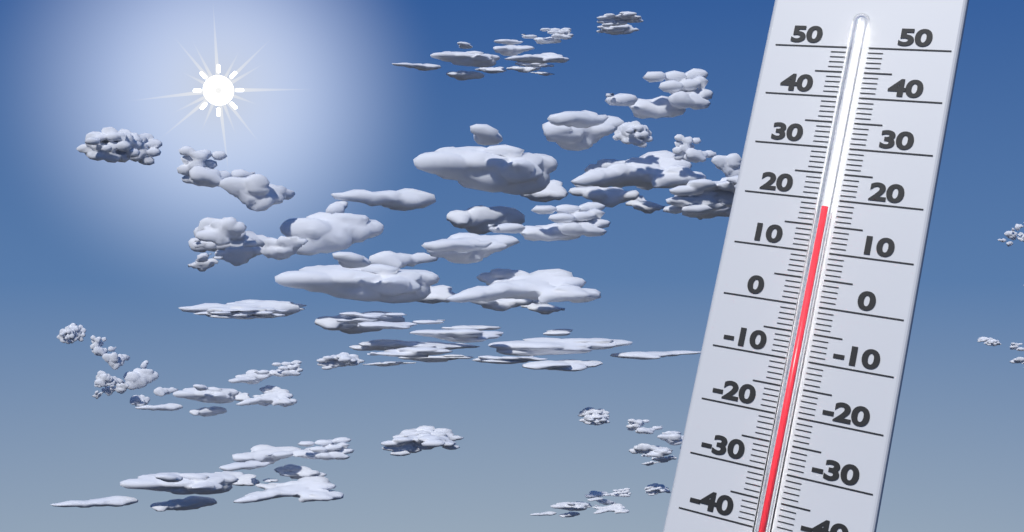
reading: 18 (no unit)
